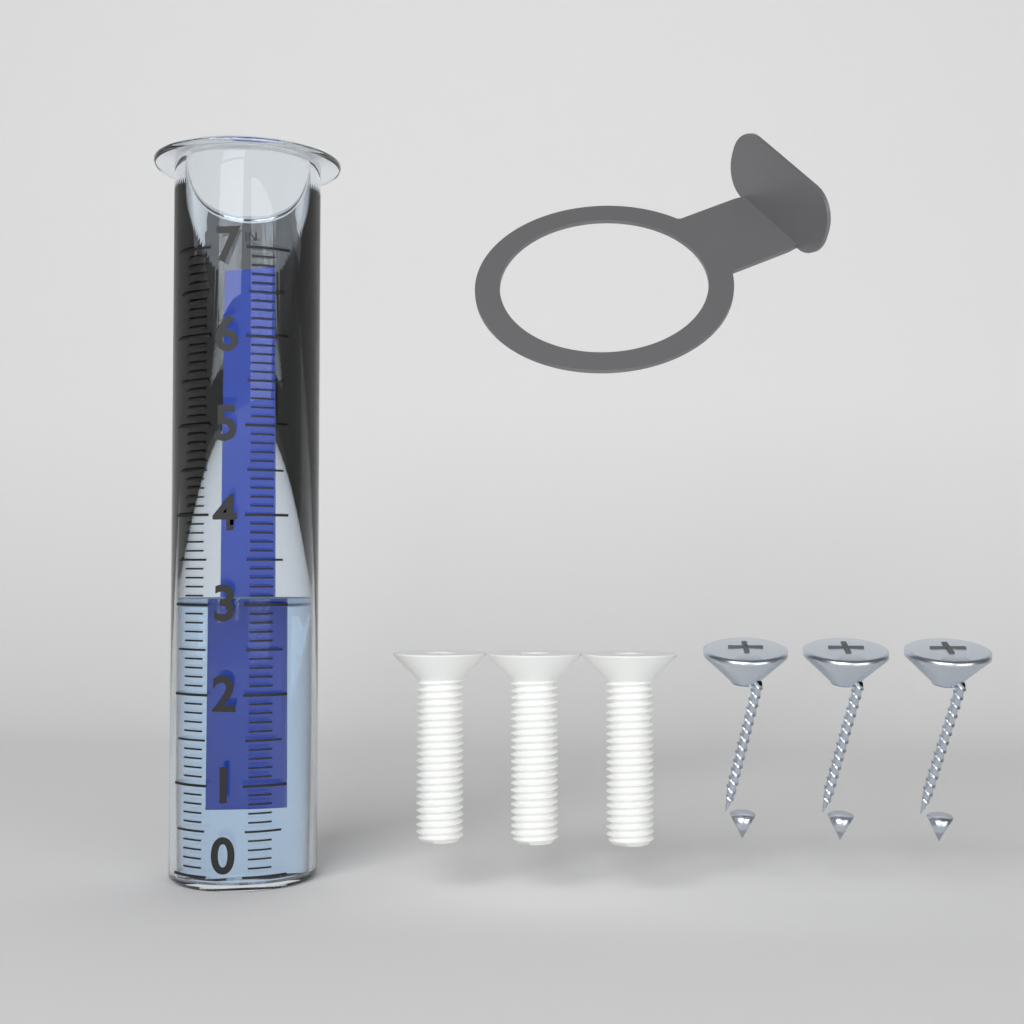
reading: 3.1 in
